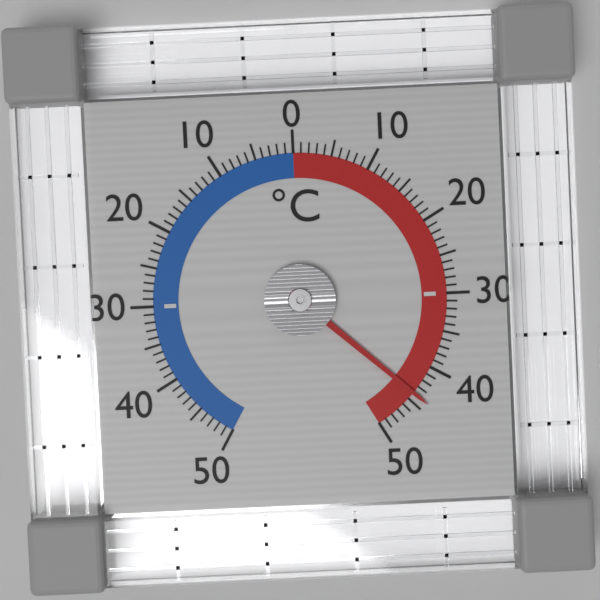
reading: 44 °C
